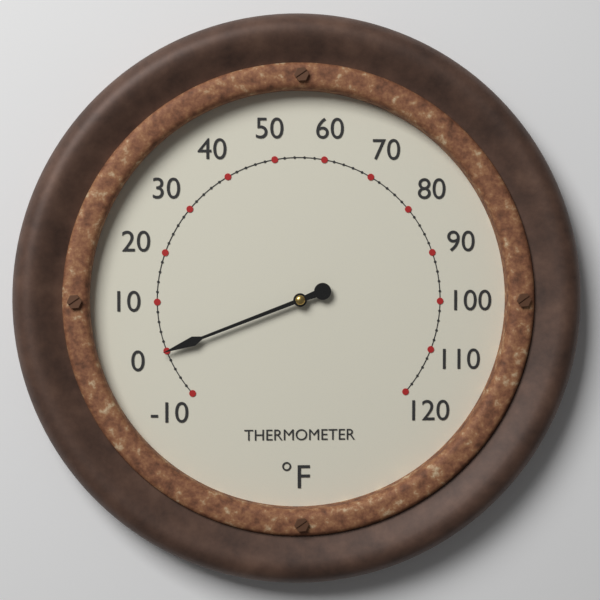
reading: 0 °F
